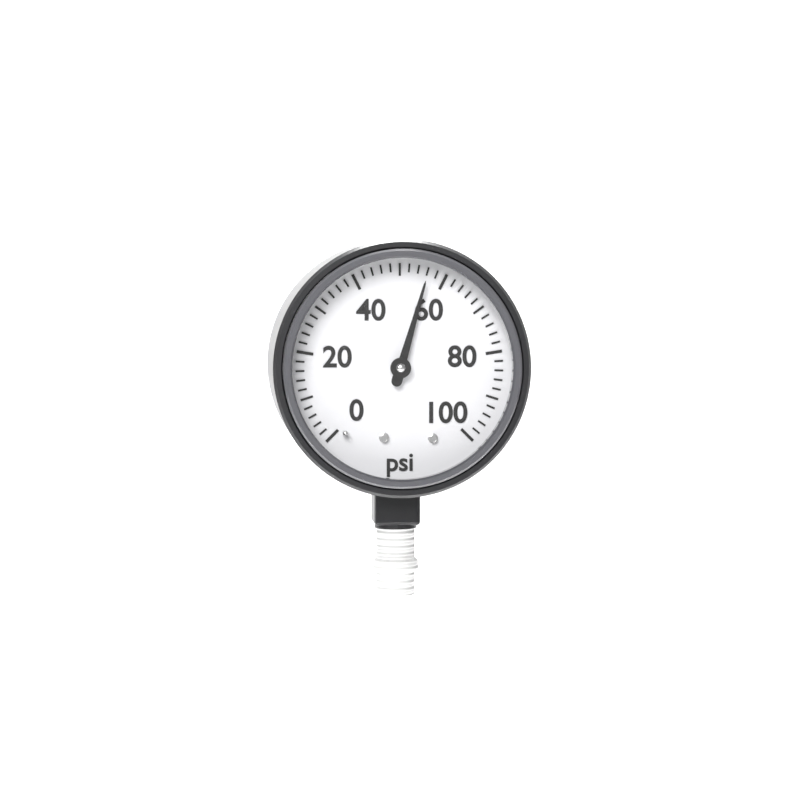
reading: 56 psi
